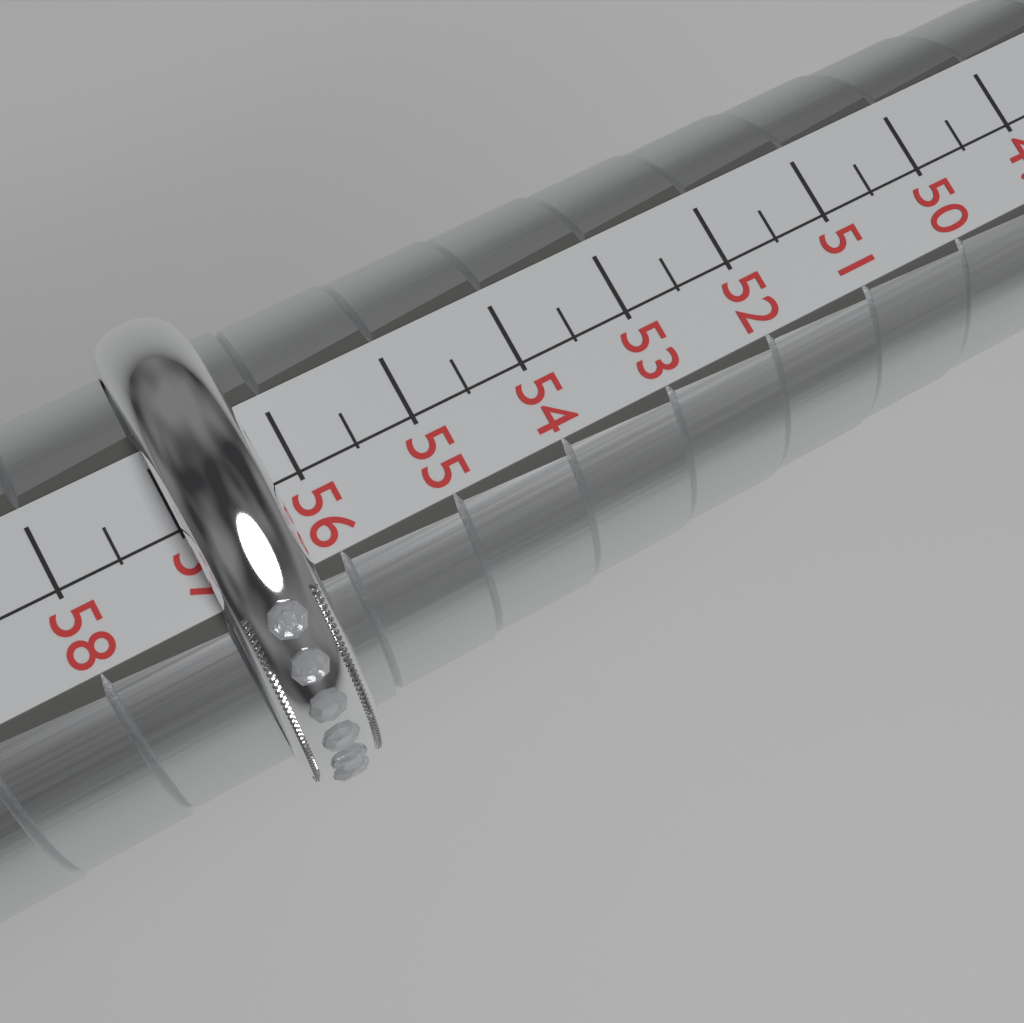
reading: 57.0 (no unit)
